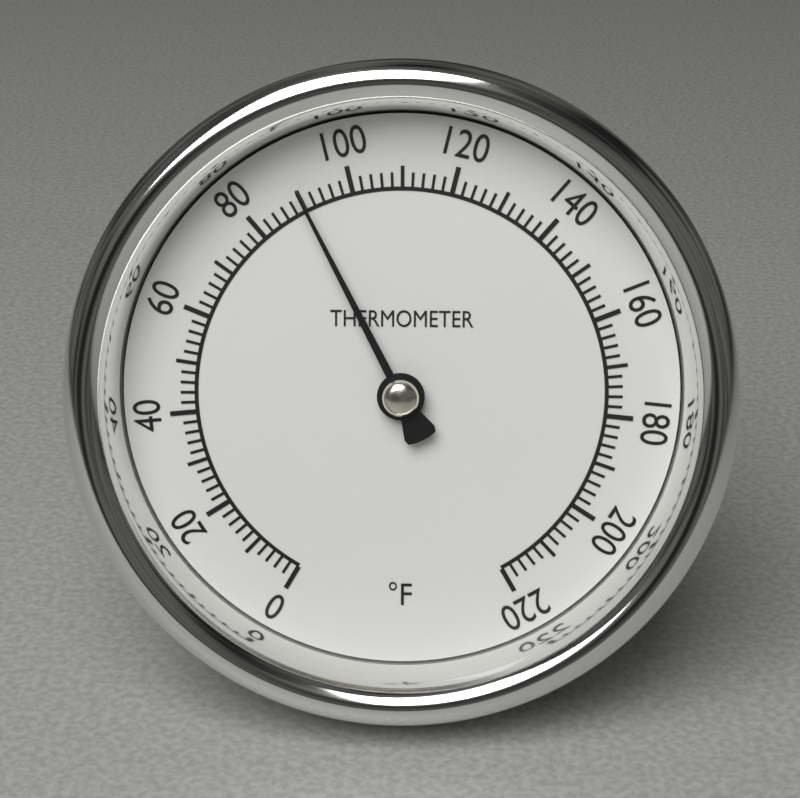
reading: 90 °F
